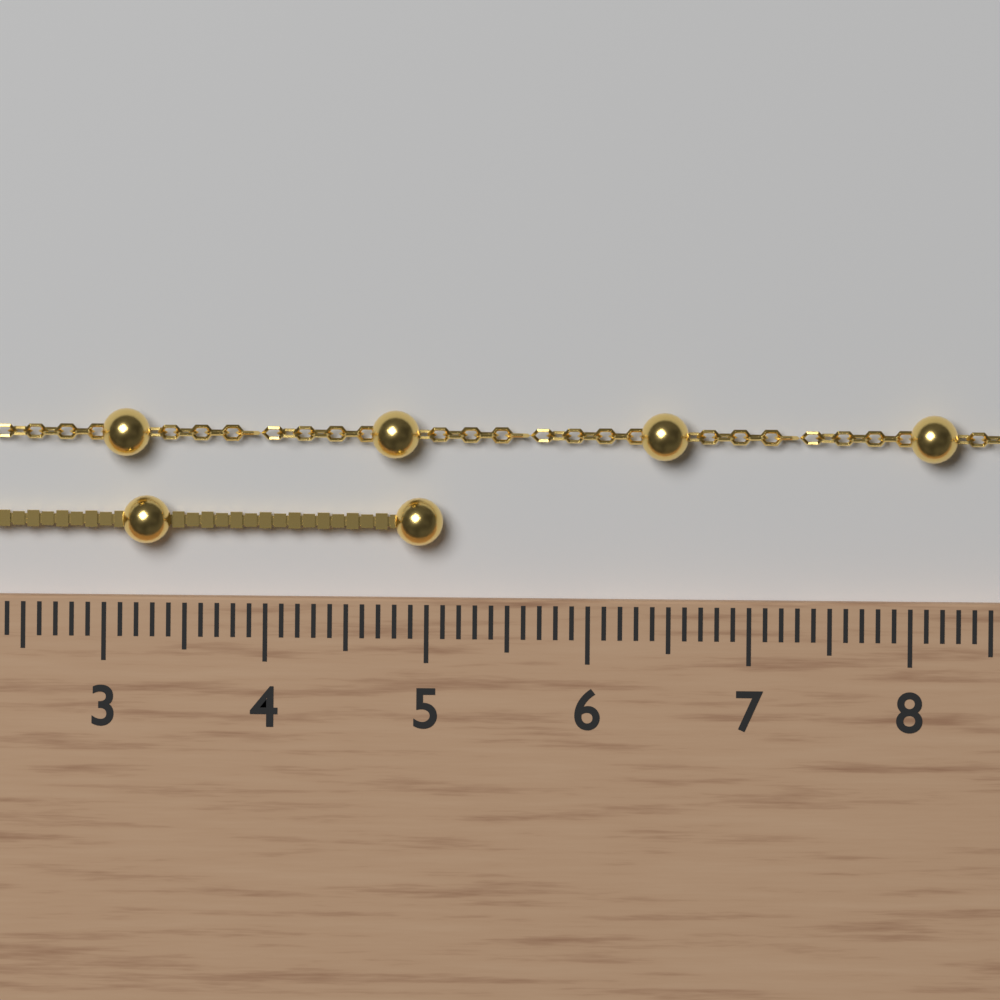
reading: 5.1 cm
